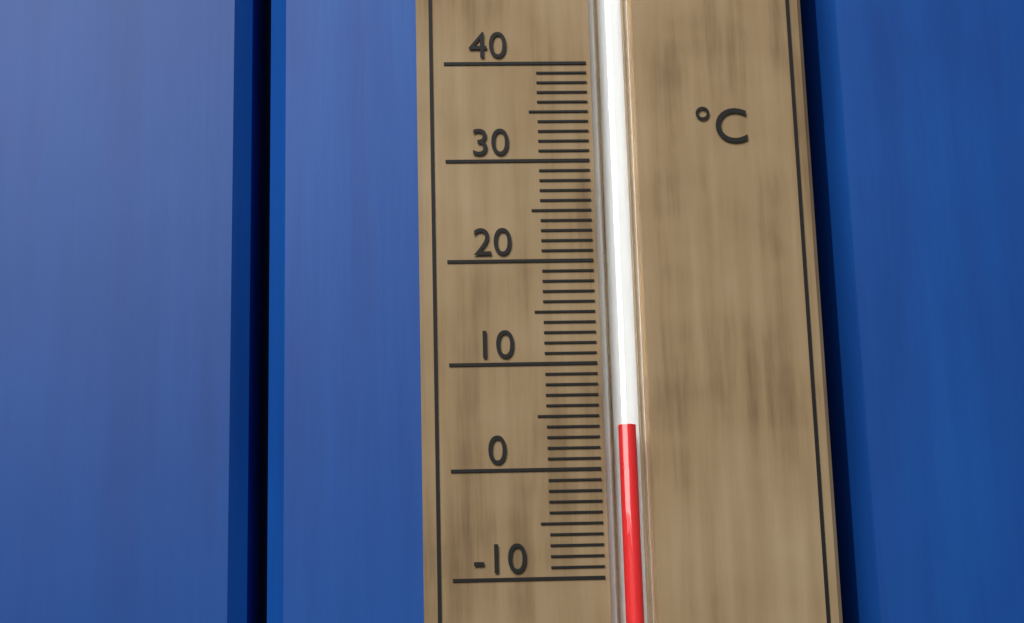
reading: 4 °C
